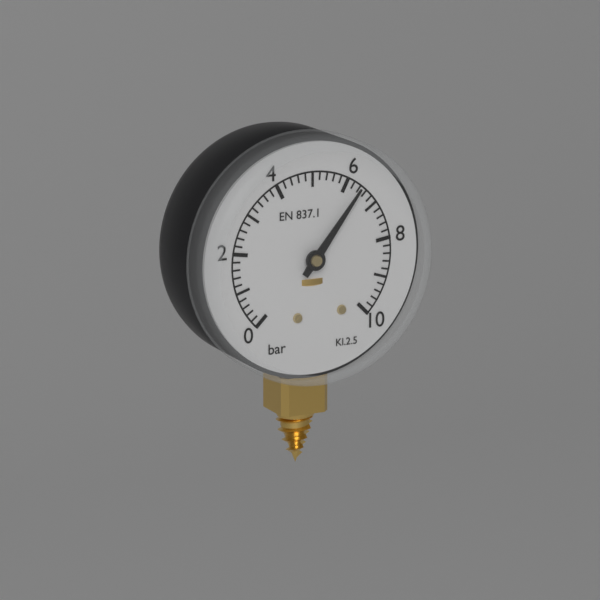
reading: 6.4 bar
